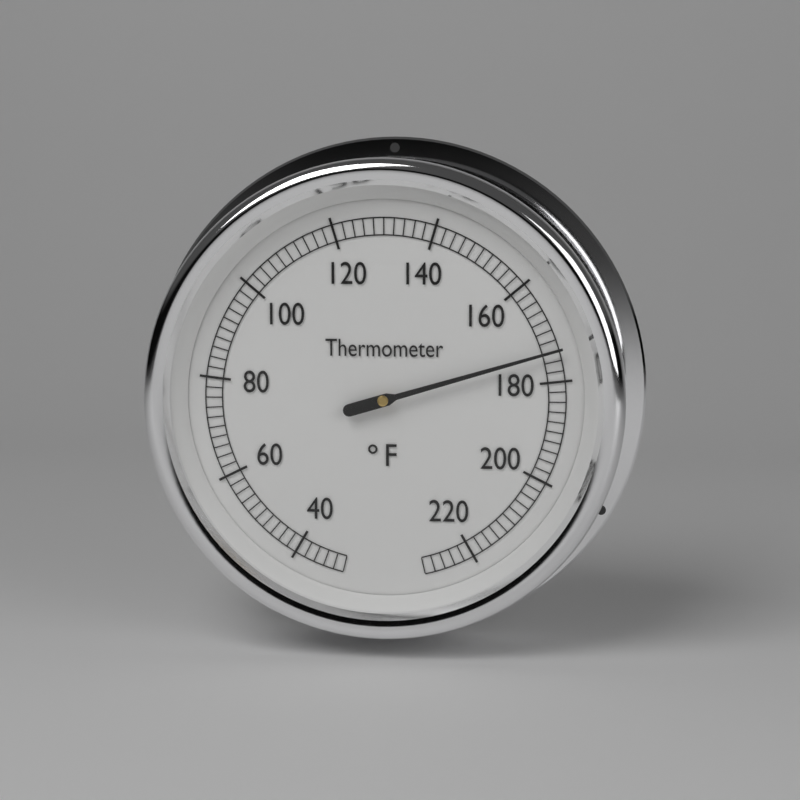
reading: 174 °F
